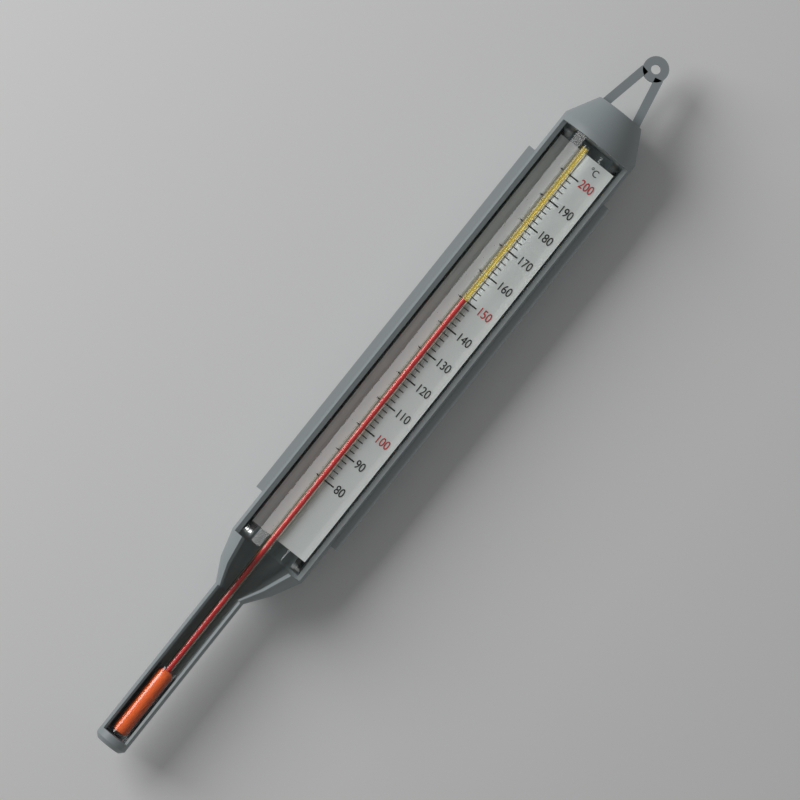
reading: 150 °C
